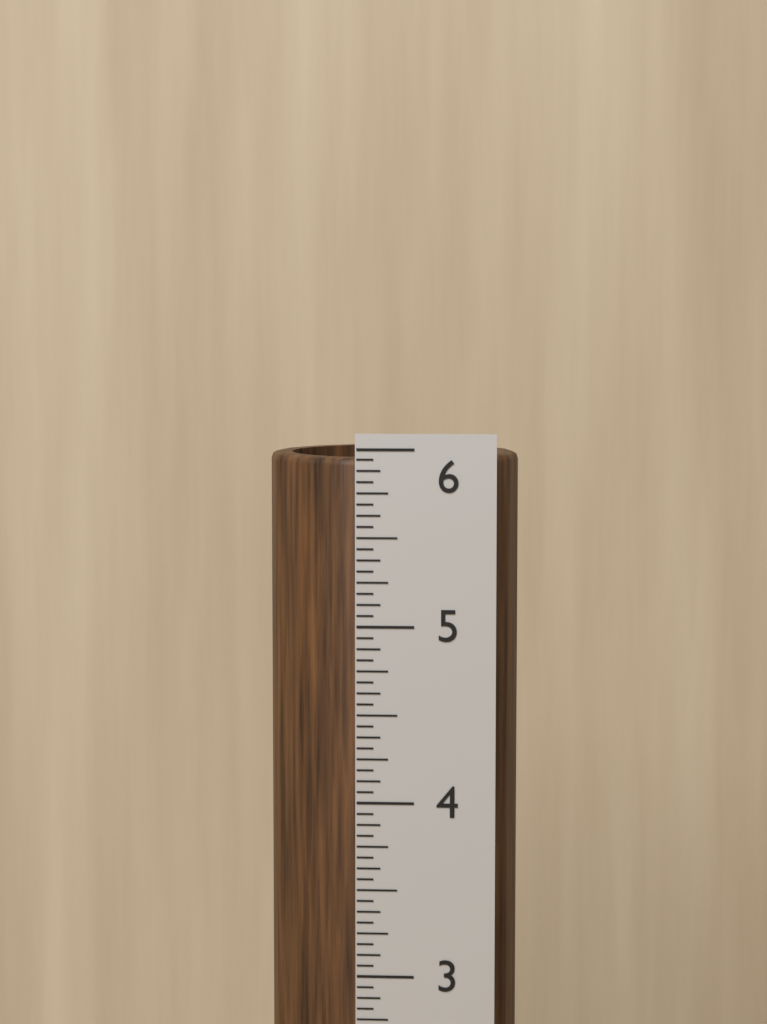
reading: 5.9375 in
